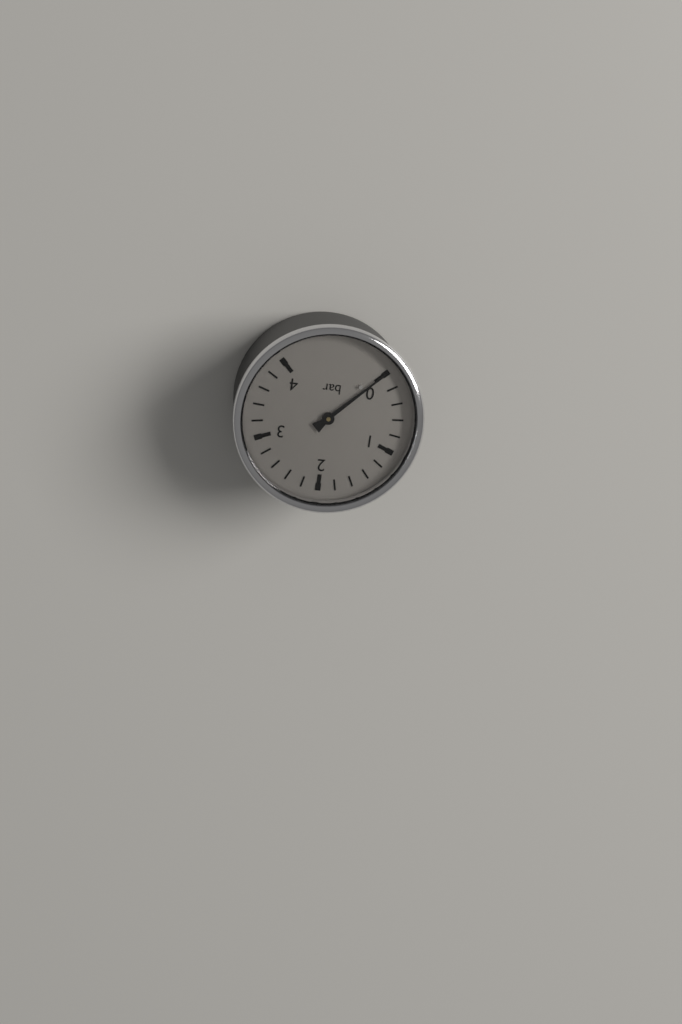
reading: 0.0 bar
